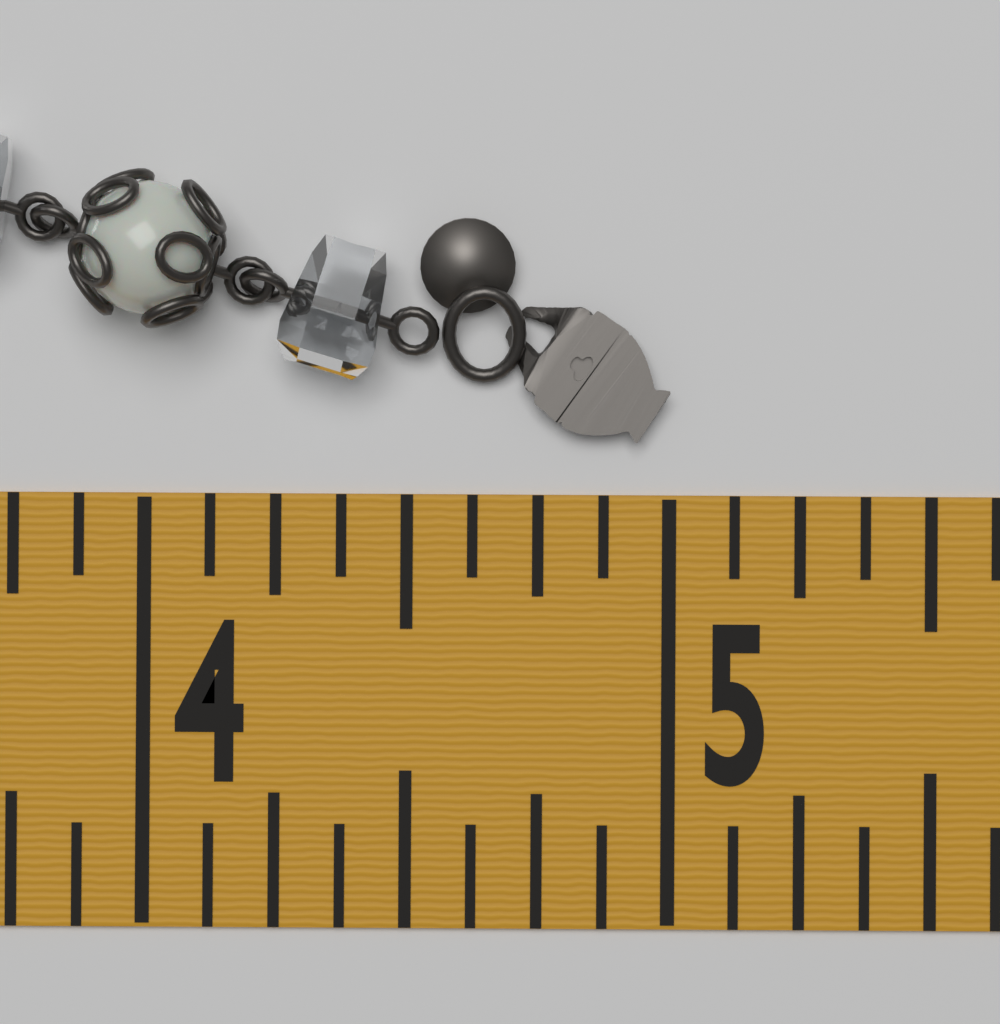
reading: 5.000 in
